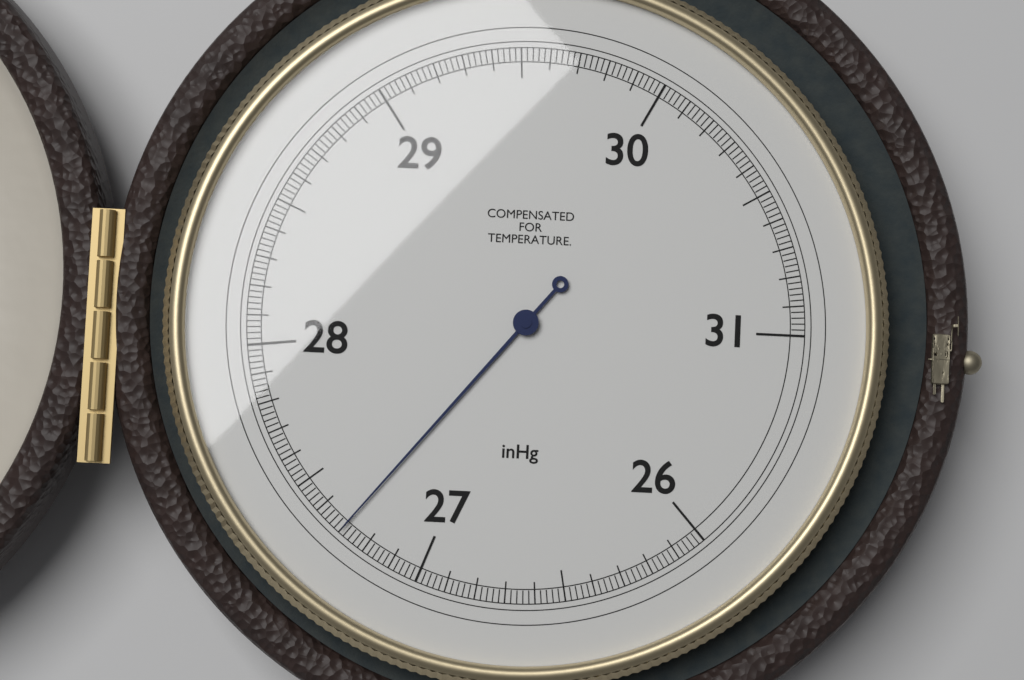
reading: 27.30 inHg
